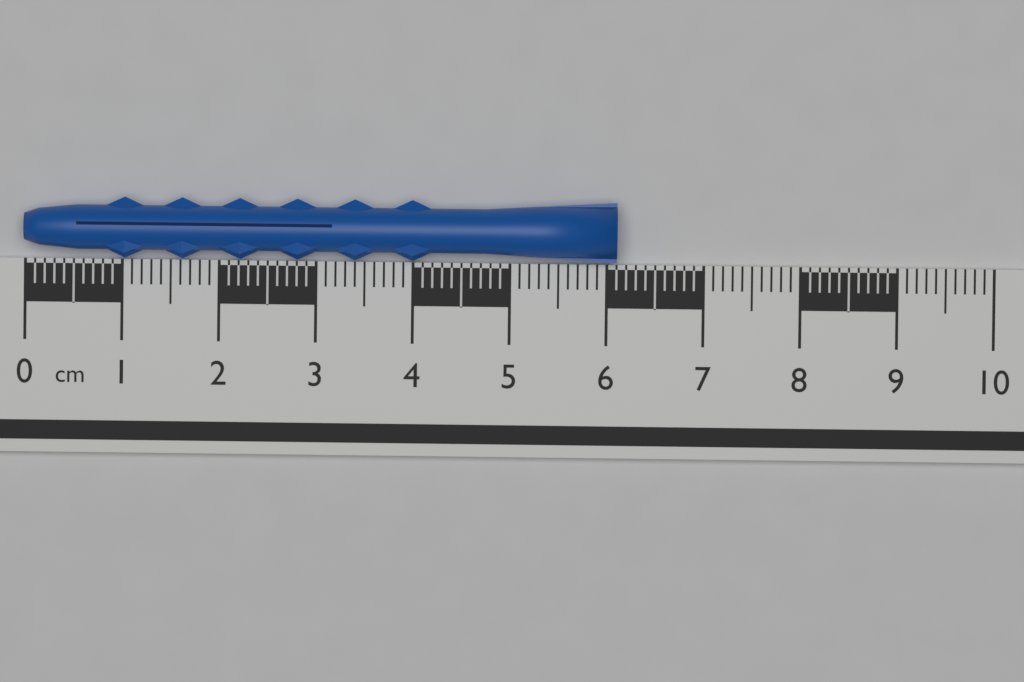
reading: 6.1 cm
